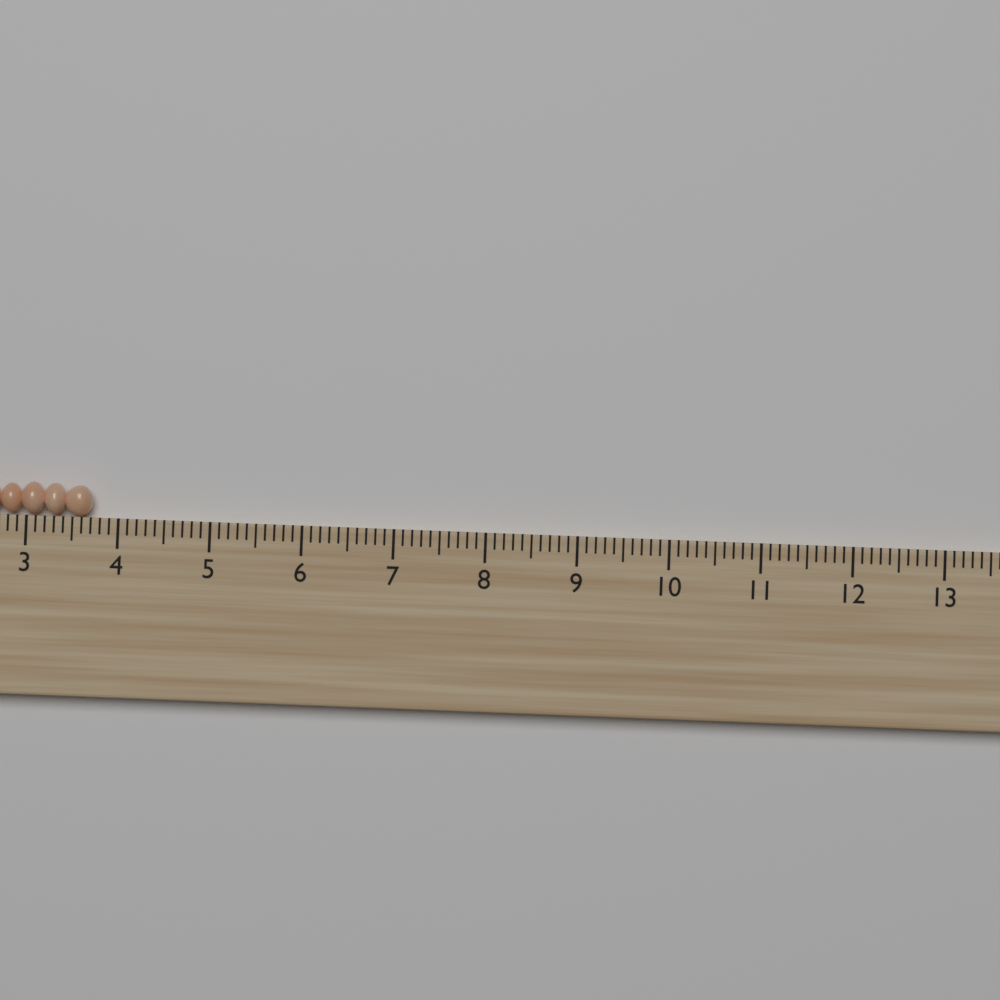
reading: 3.7 (no unit)
